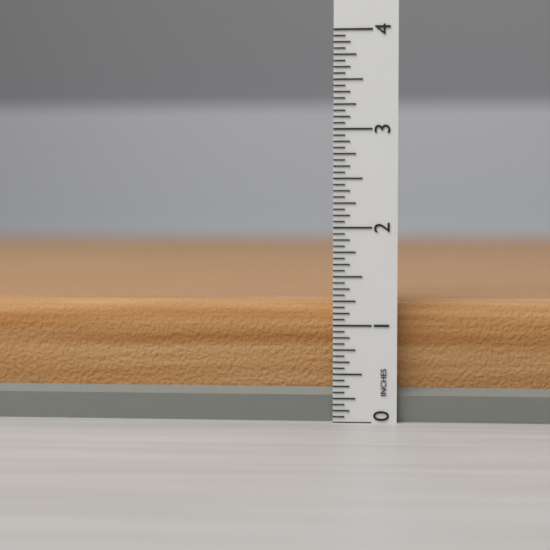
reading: 1.2500 in
